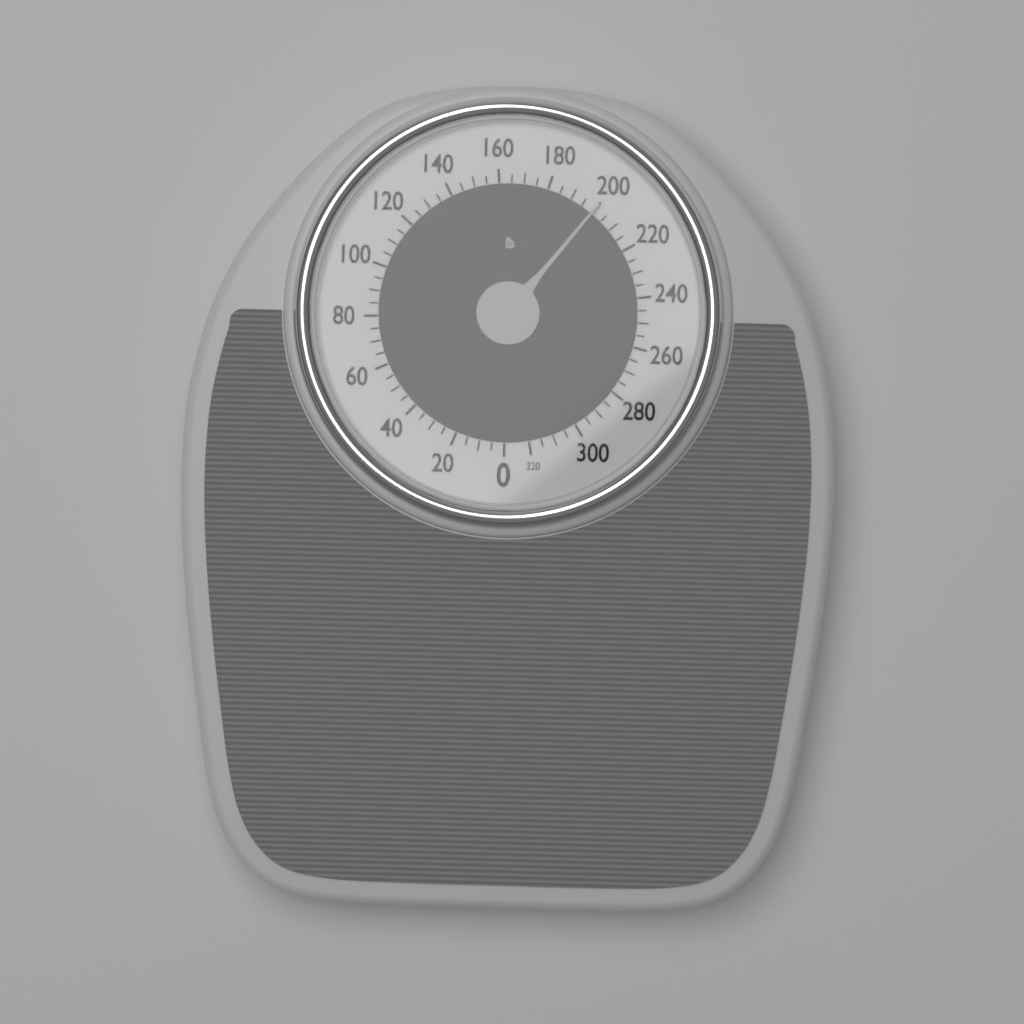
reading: 200 lb
